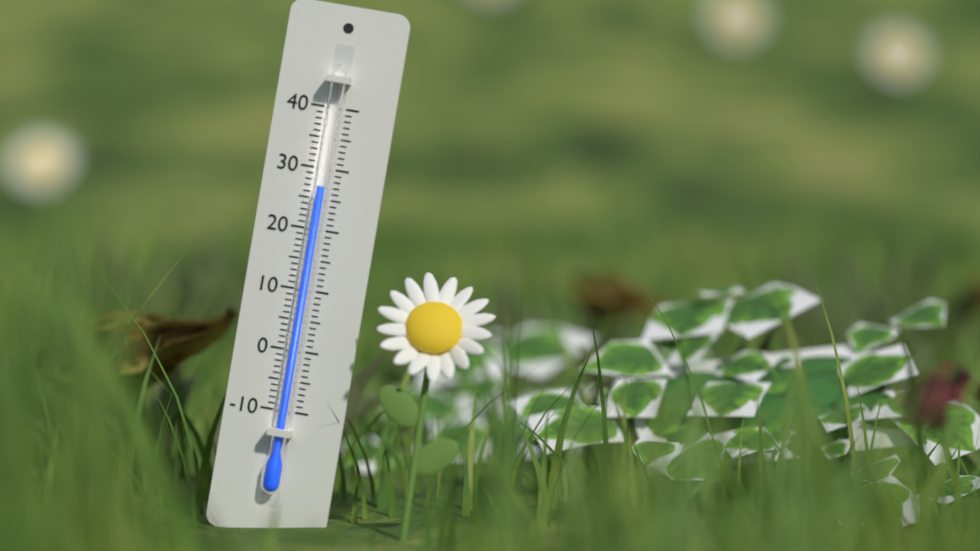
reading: 27 (no unit)
